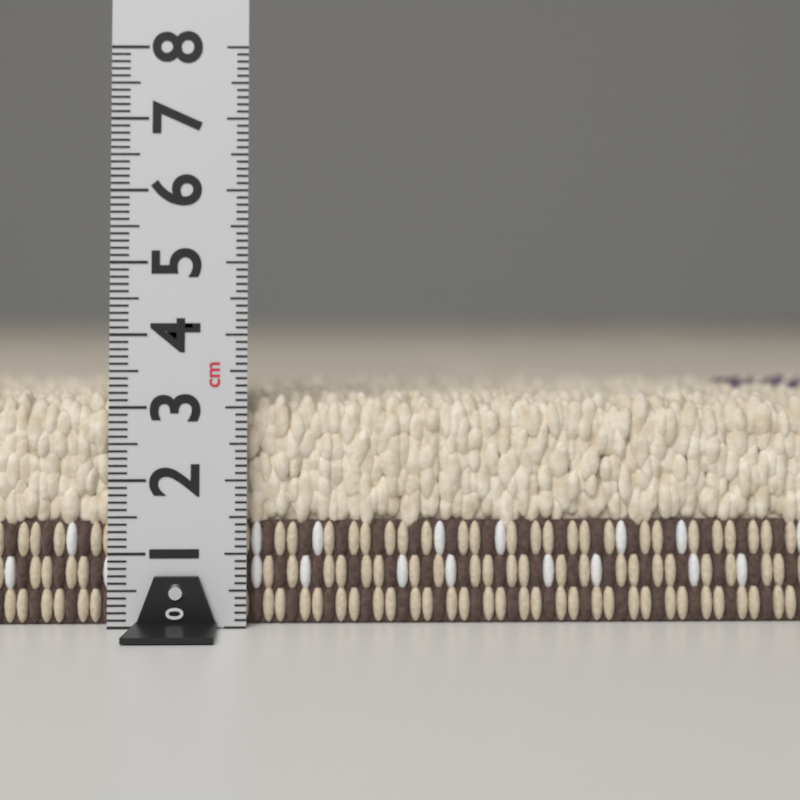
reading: 3.2 cm
